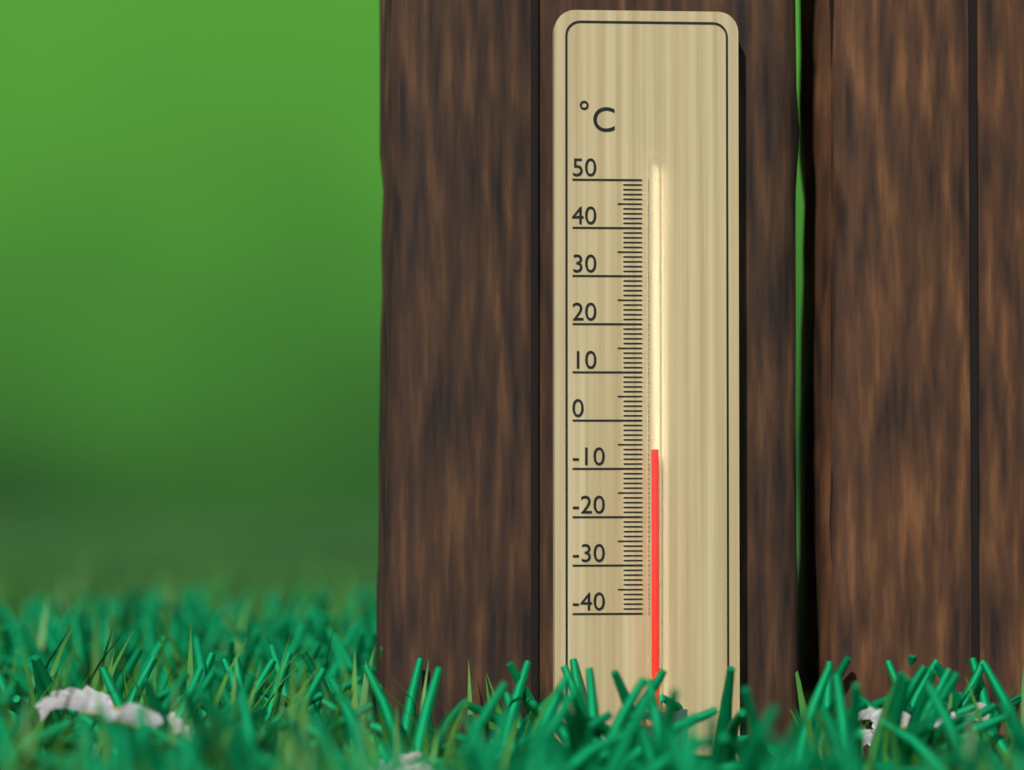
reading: -6 °C
